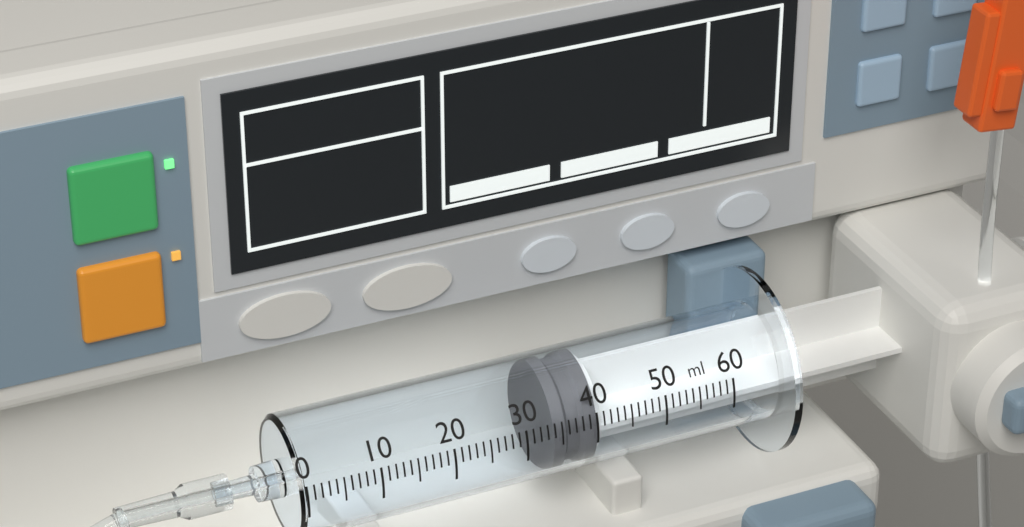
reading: 34 ml
